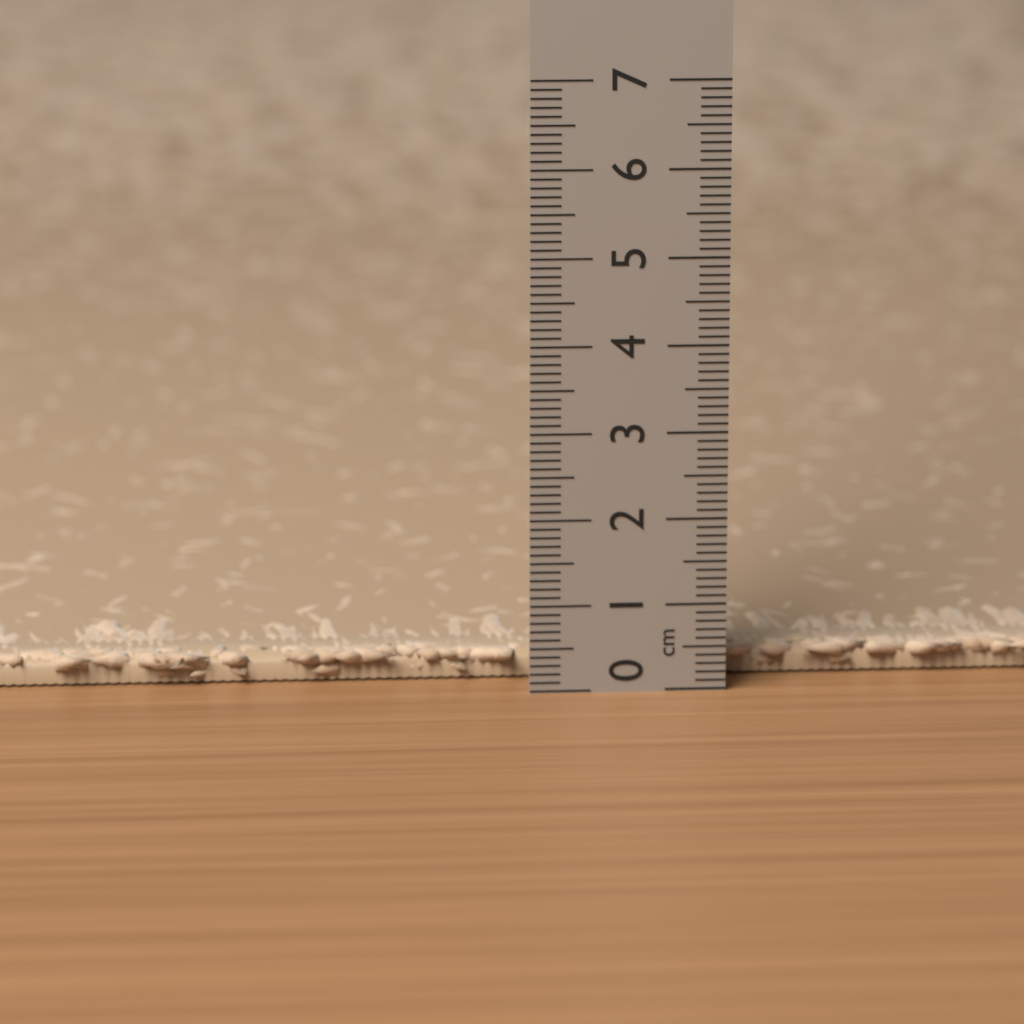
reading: 0.4 cm
